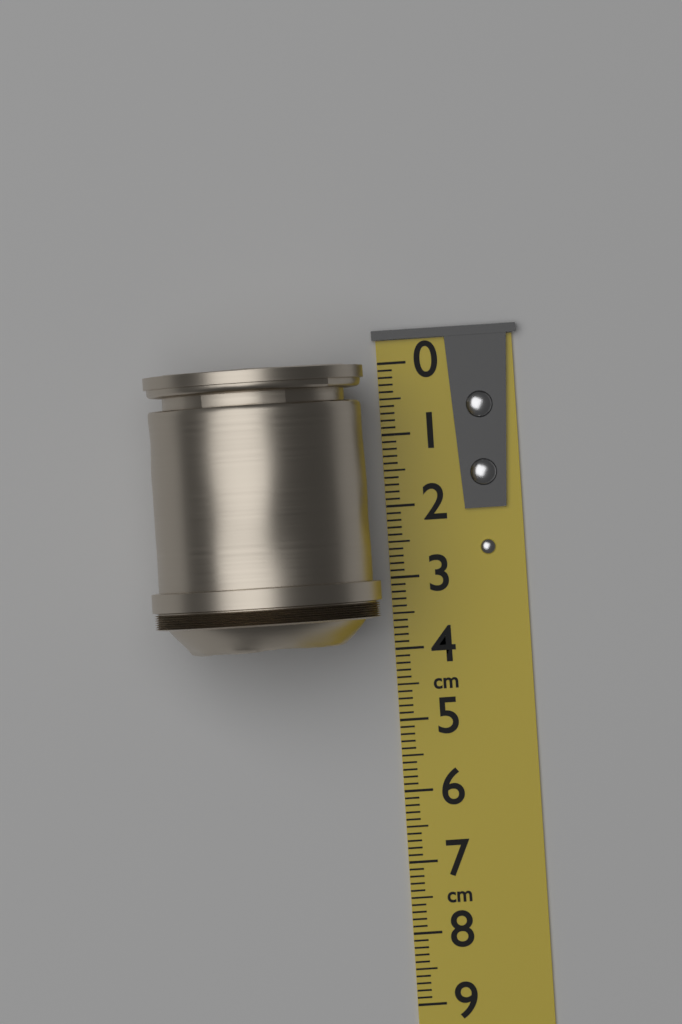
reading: 3.9 cm
